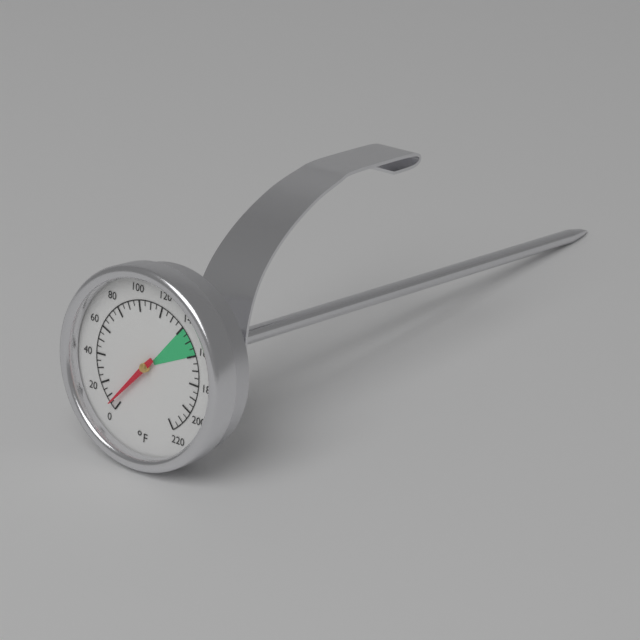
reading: 5 °F
